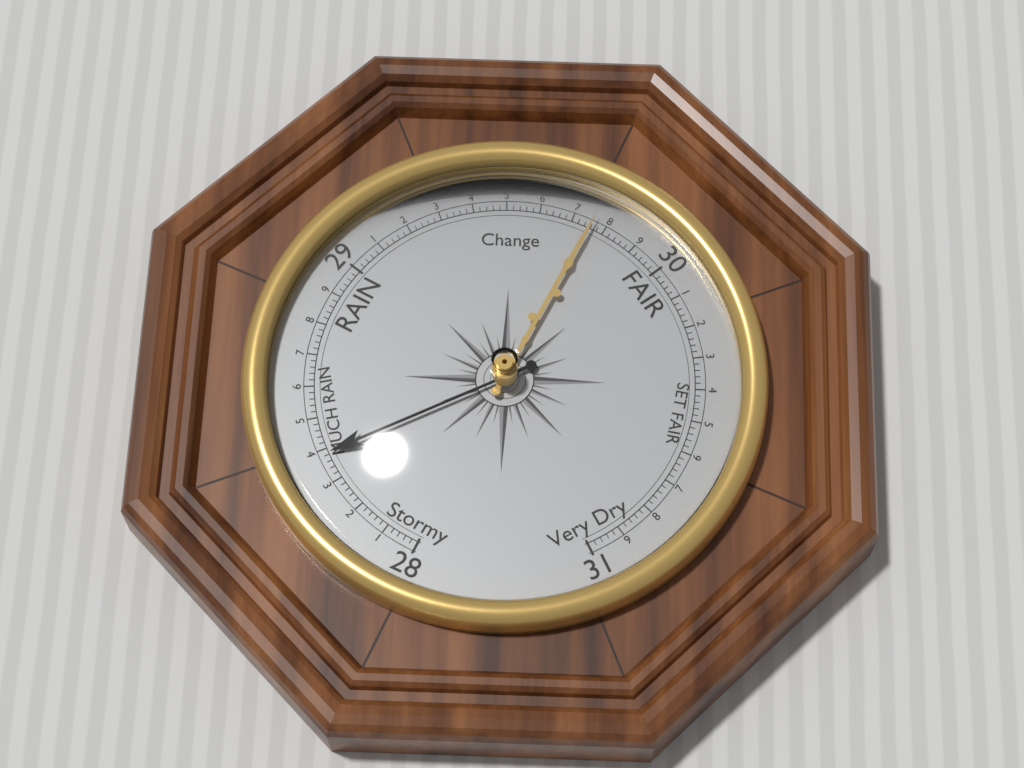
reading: 28.38 (no unit)
